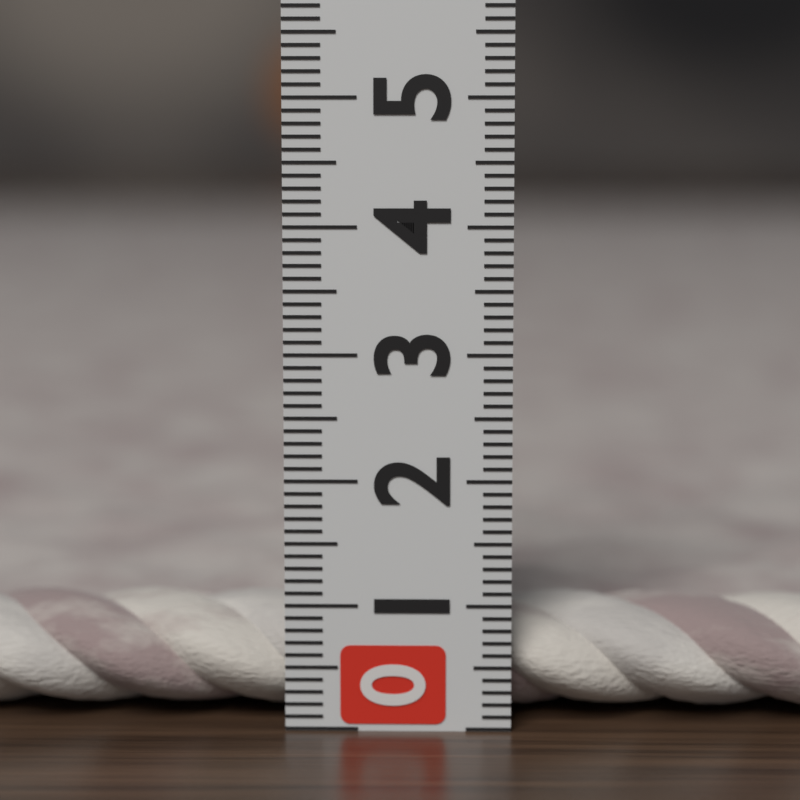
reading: 0.9 (no unit)
